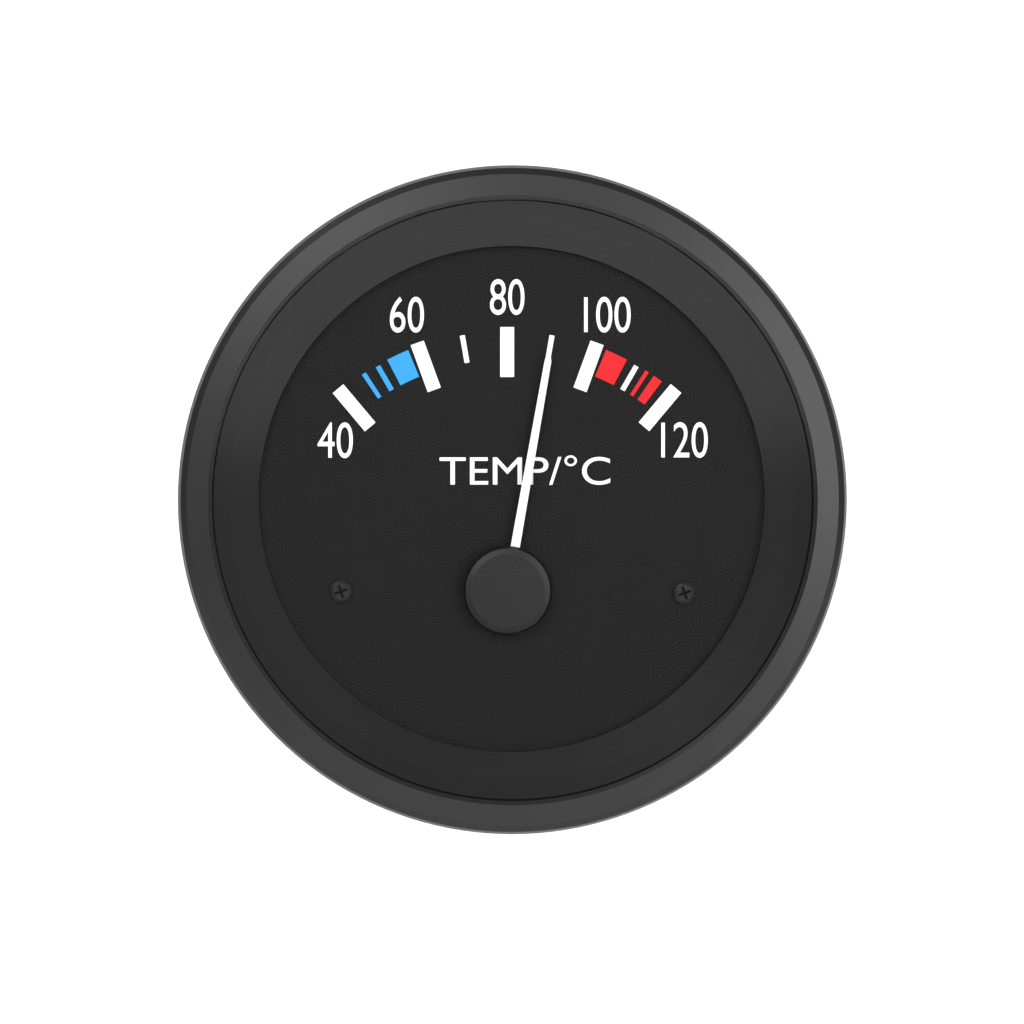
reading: 90 °C
